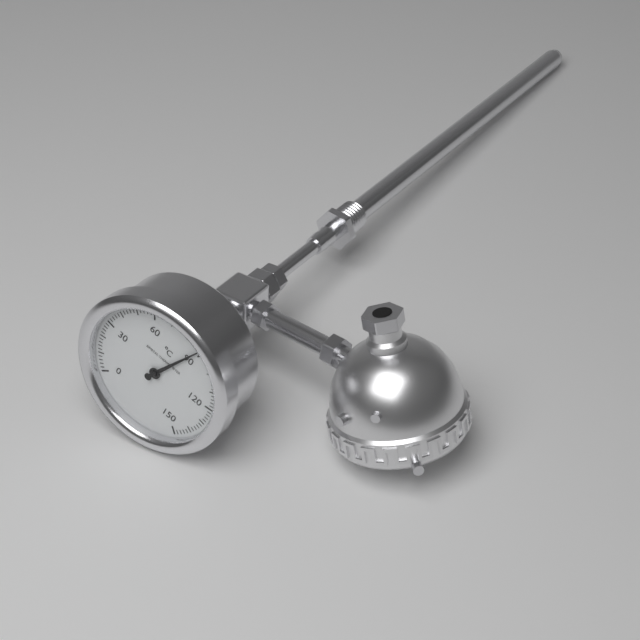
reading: 88 °C
